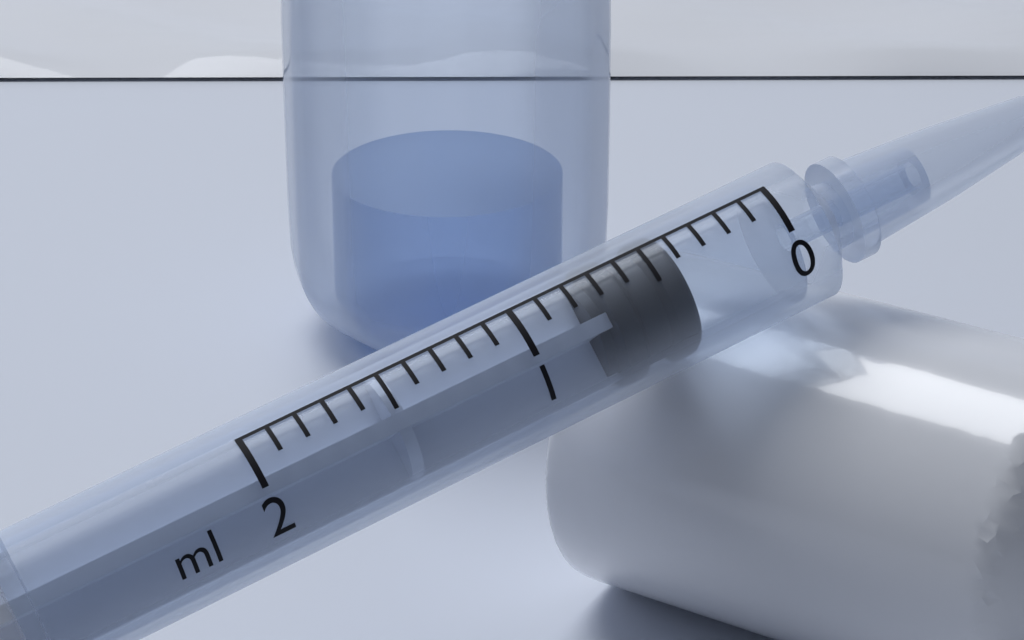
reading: 0.4 ml
